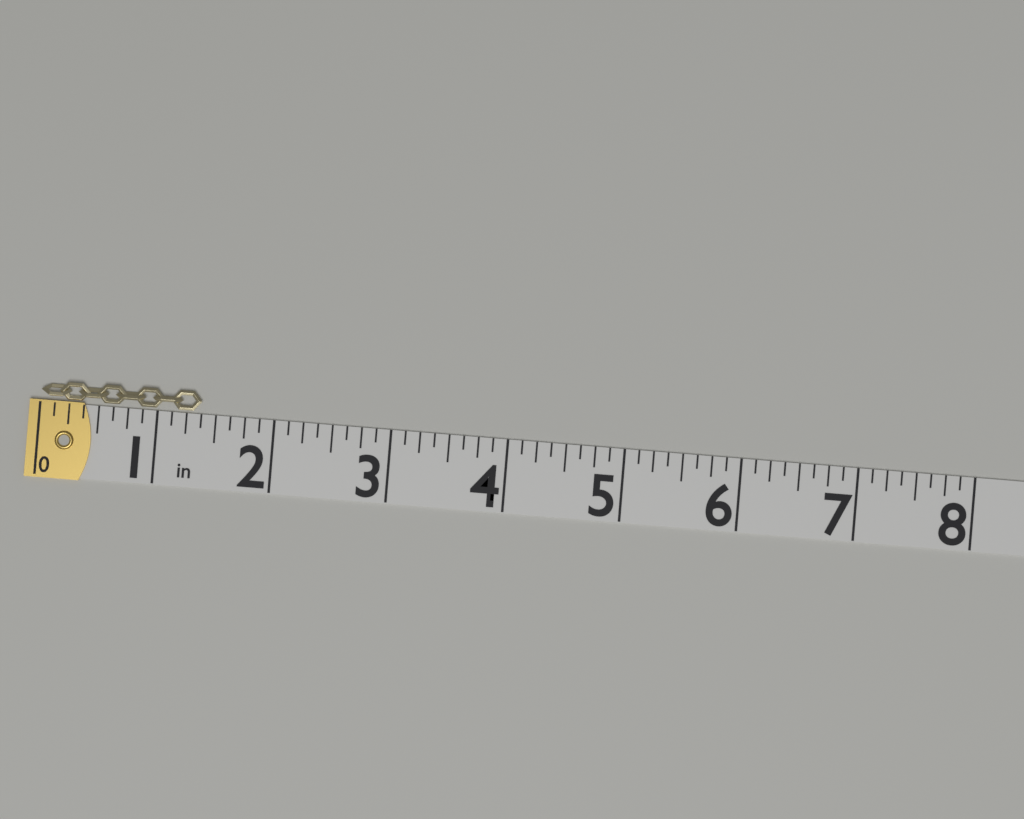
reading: 1.375 in
